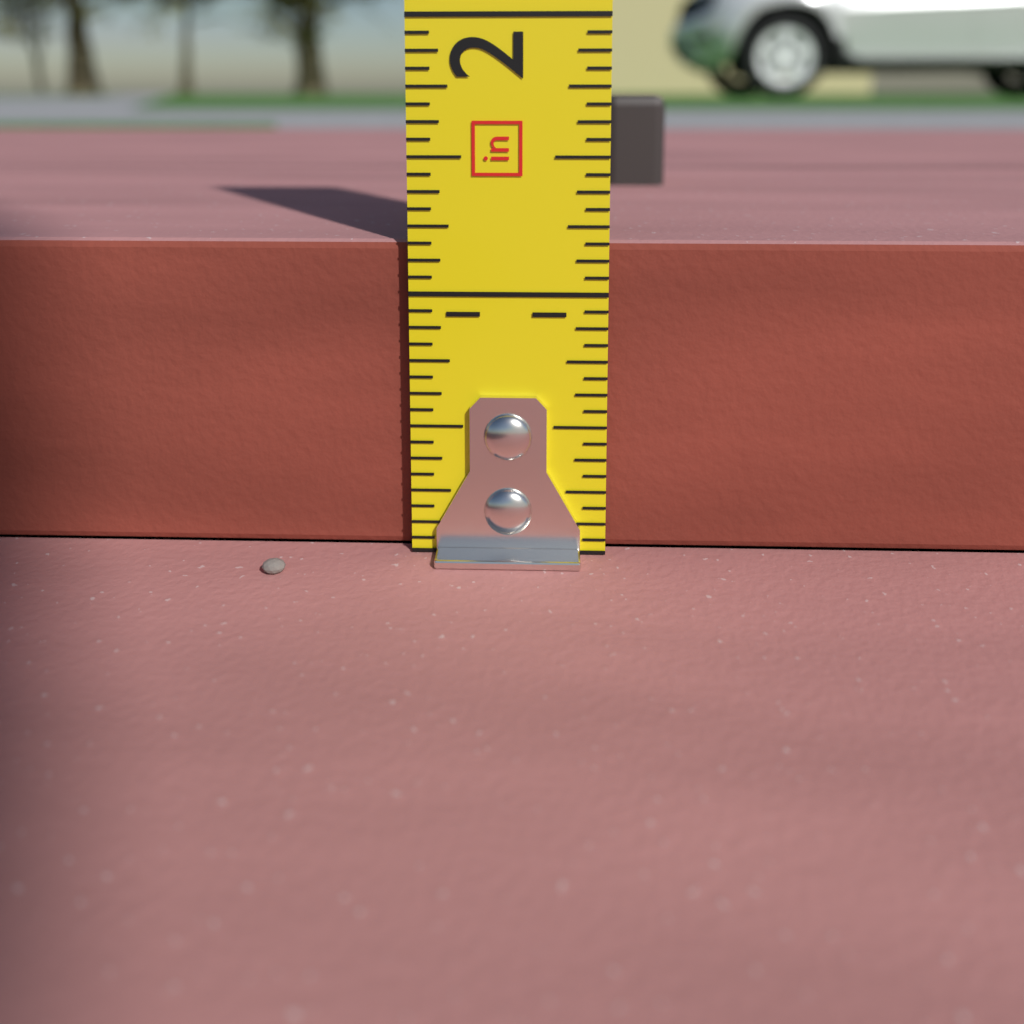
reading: 1.1875 in
